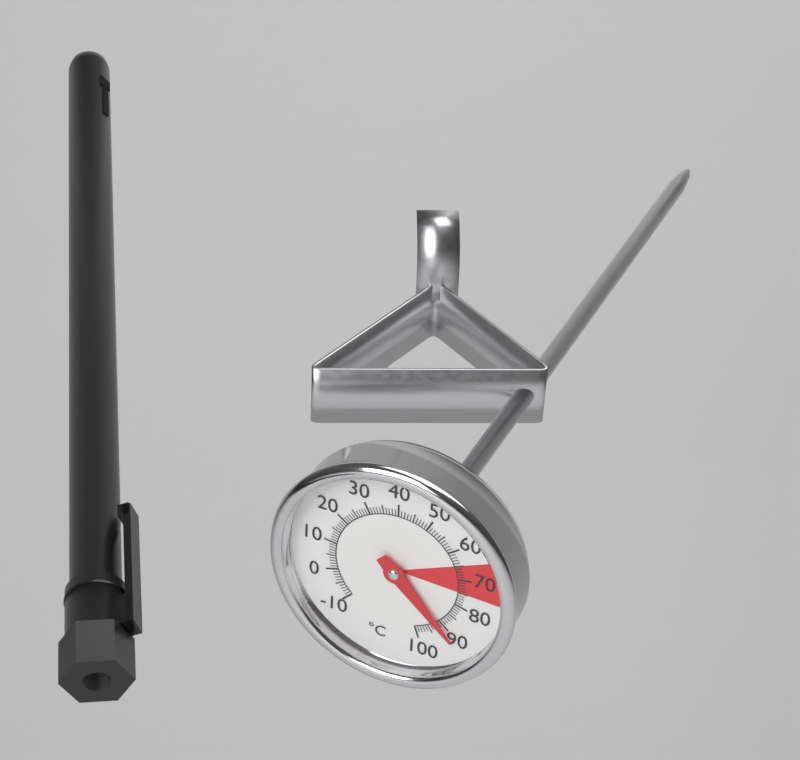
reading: 91 °C
